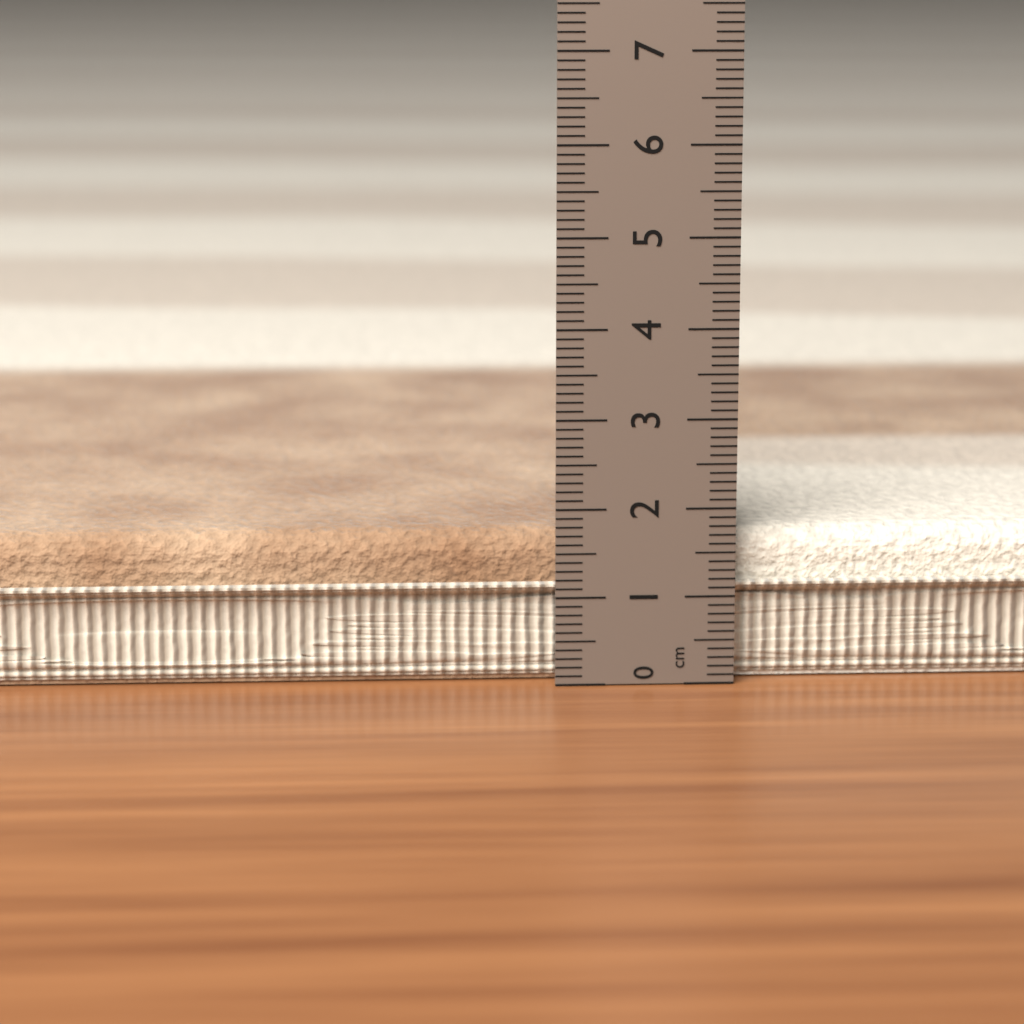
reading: 1.7 cm
